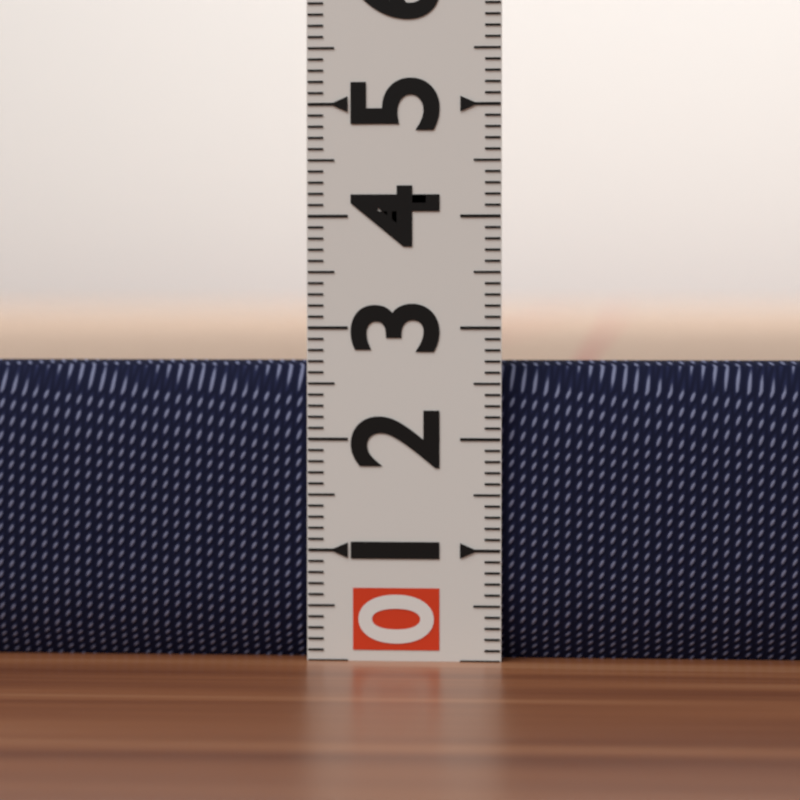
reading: 2.7 (no unit)
